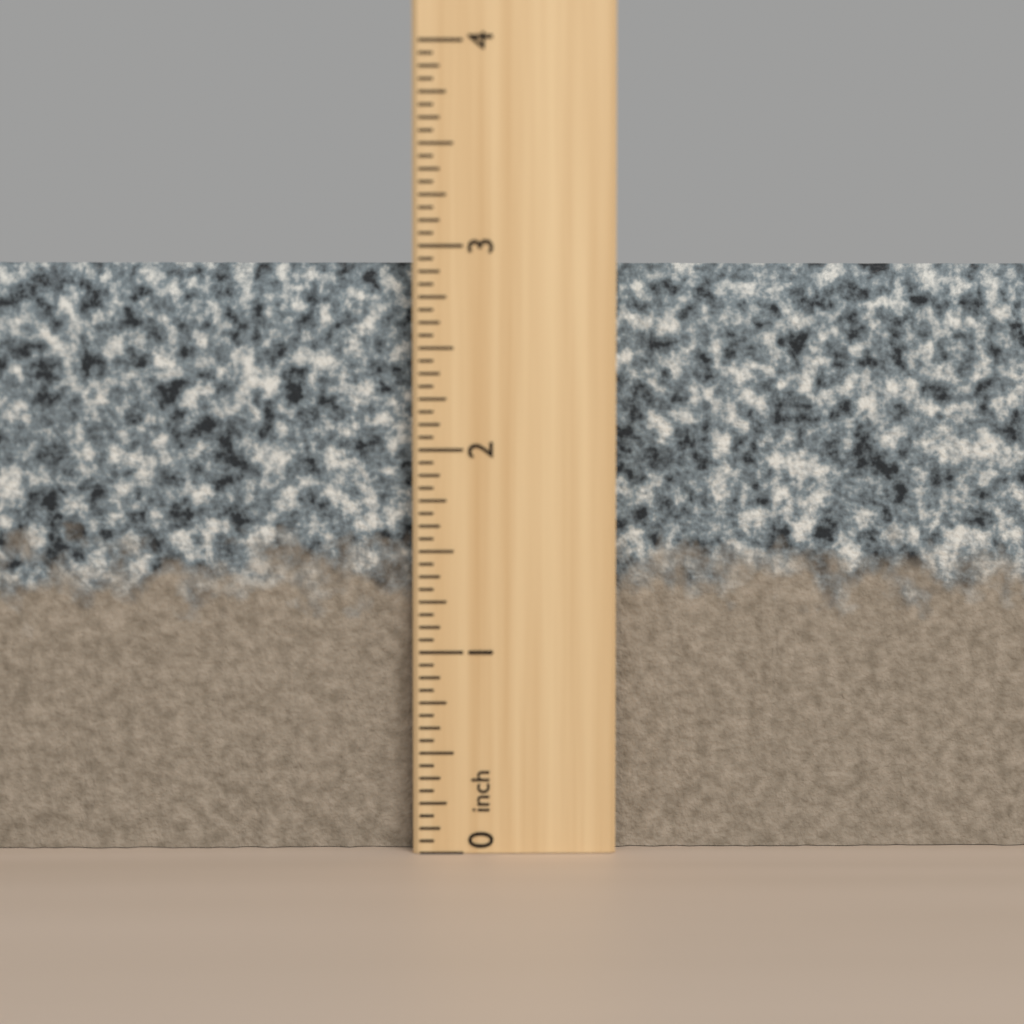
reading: 2.9375 inch
